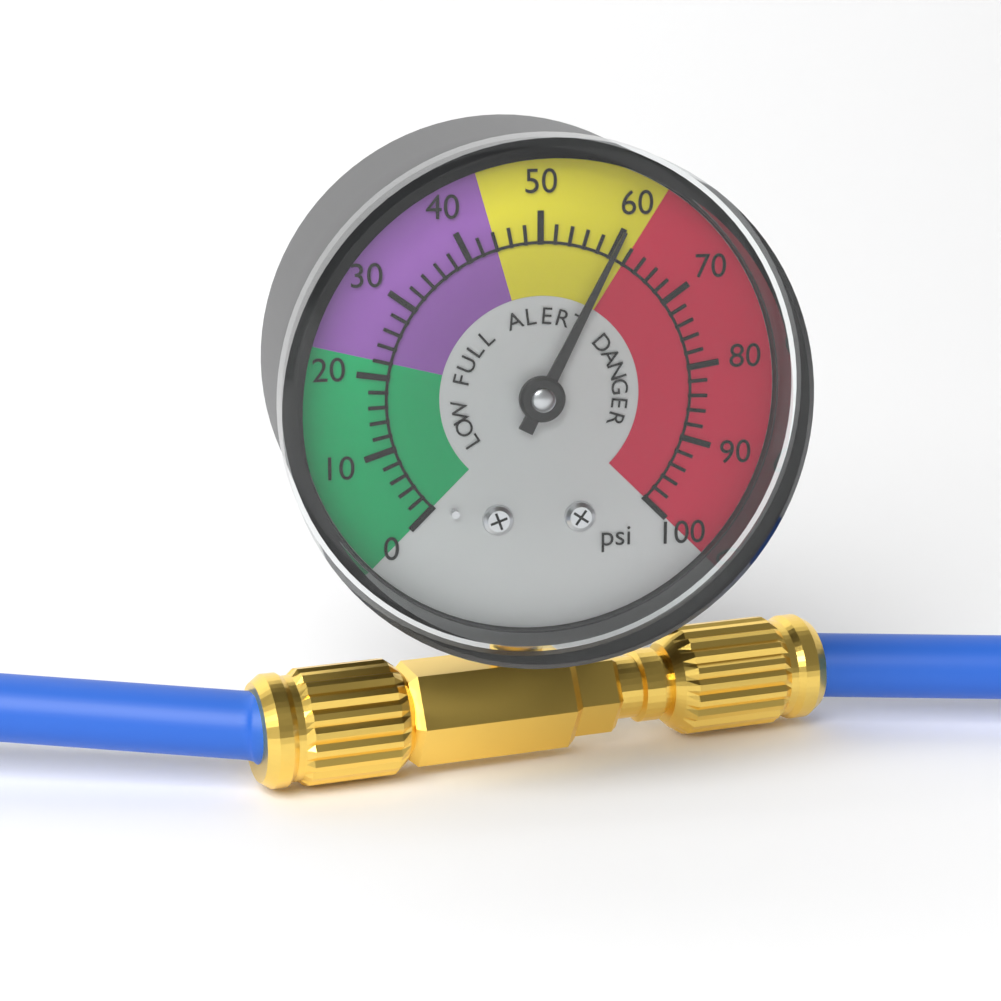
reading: 60 psi
